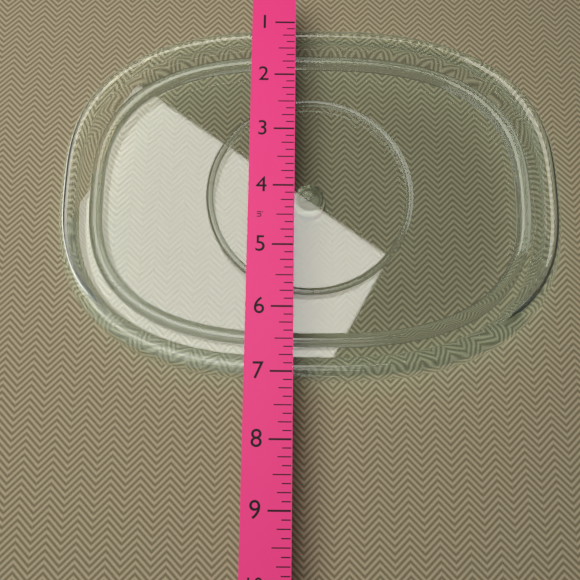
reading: 7.125 in
